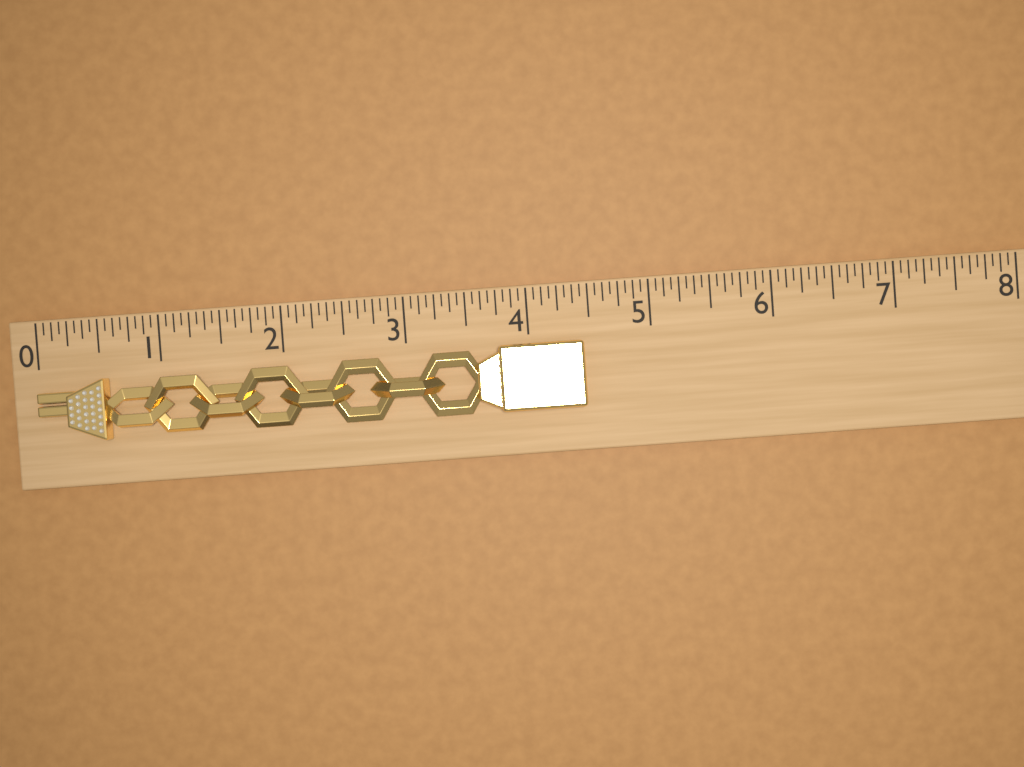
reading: 4.4375 (no unit)
